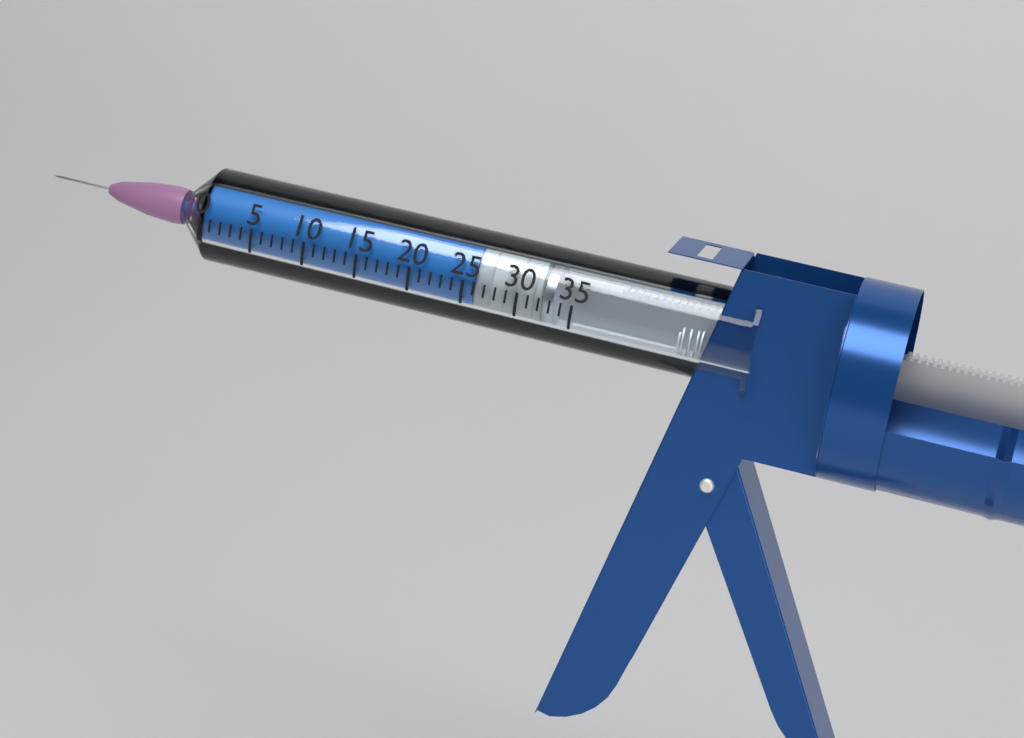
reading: 26 (no unit)
